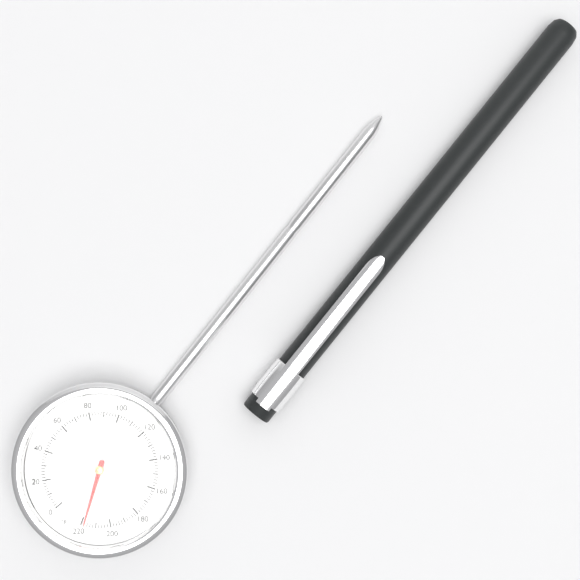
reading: 218 °F
